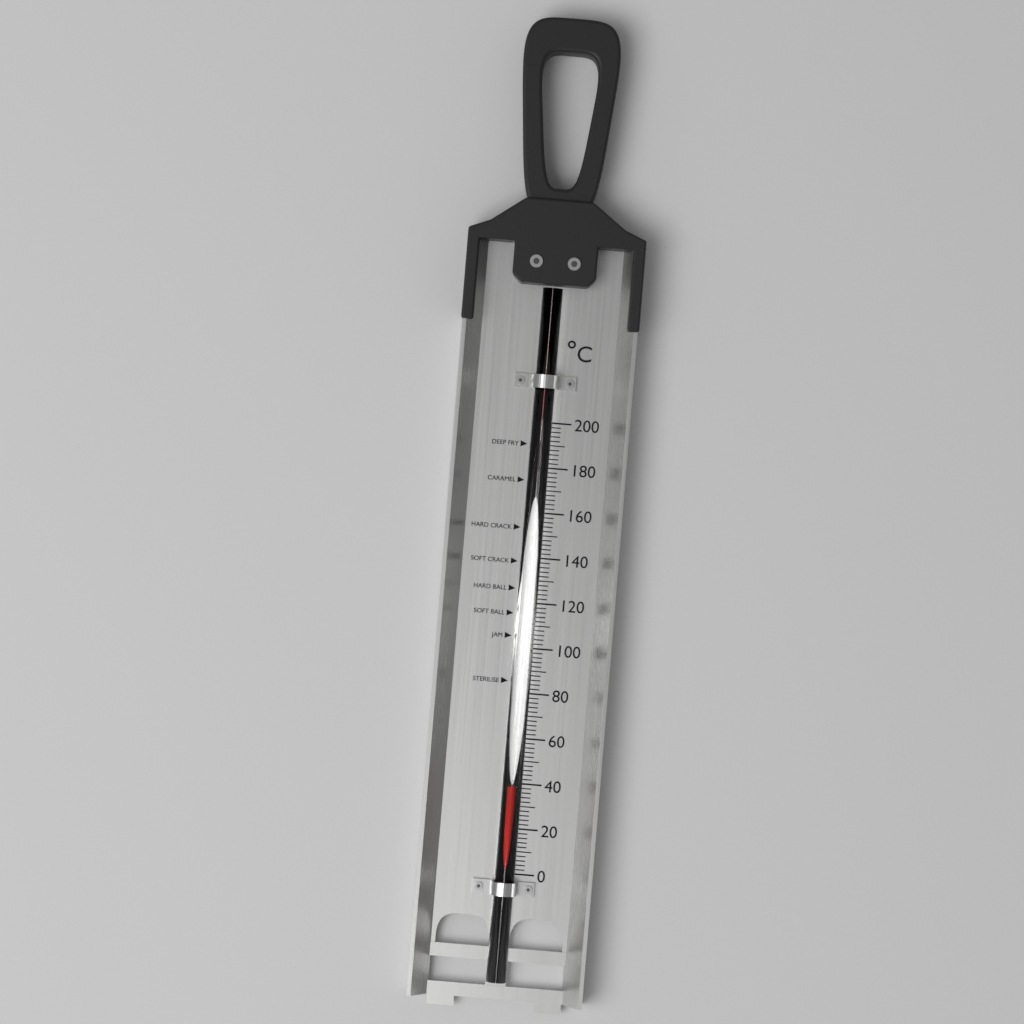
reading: 40 °C
